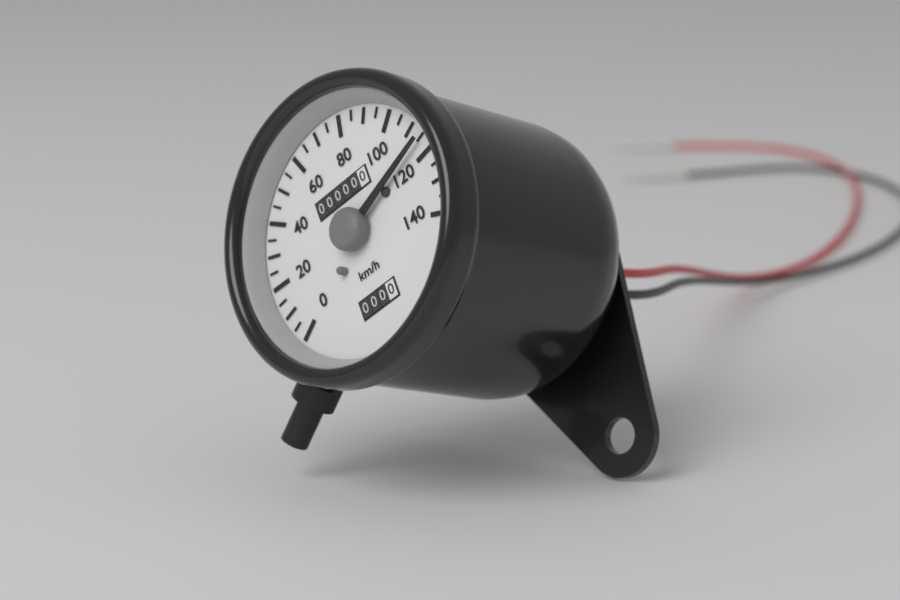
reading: 115 km/h
